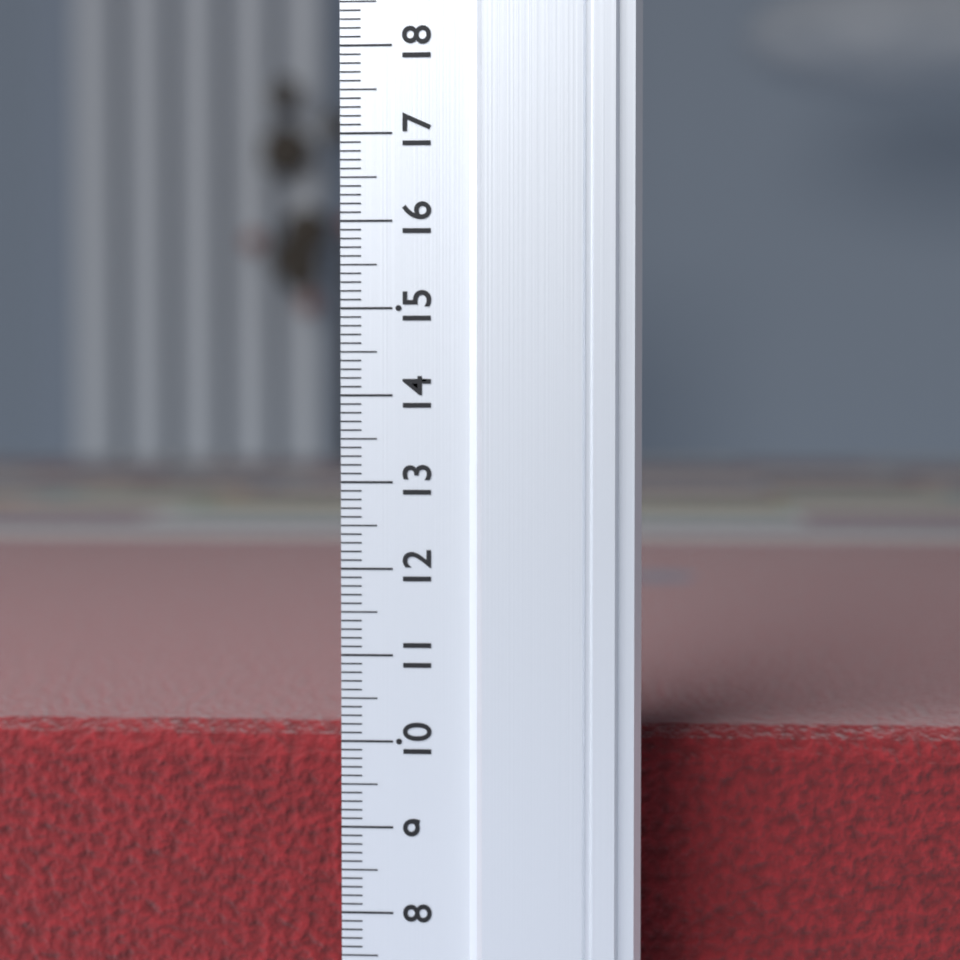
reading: 10.0 (no unit)
